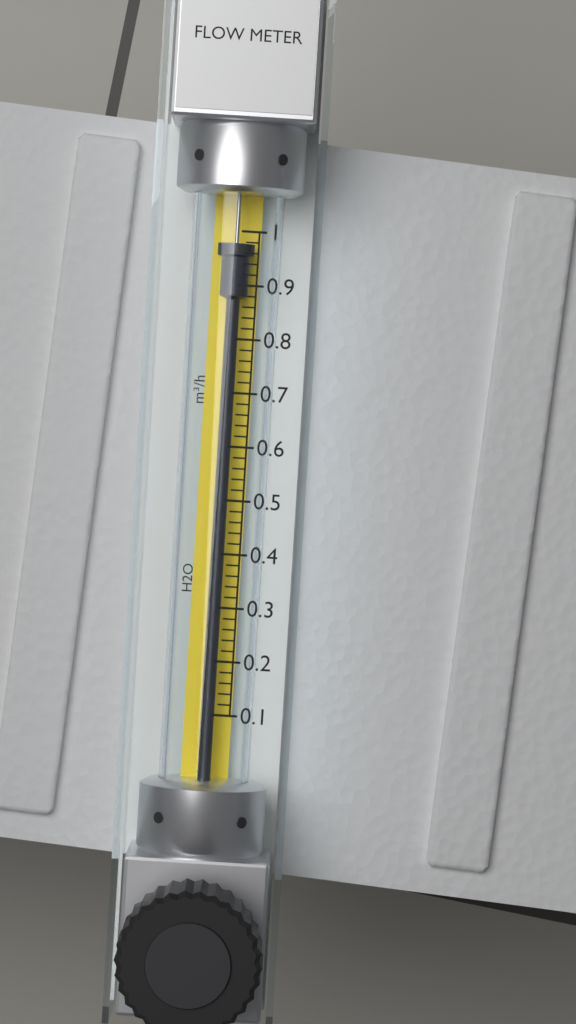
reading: 0.98 m³/h
